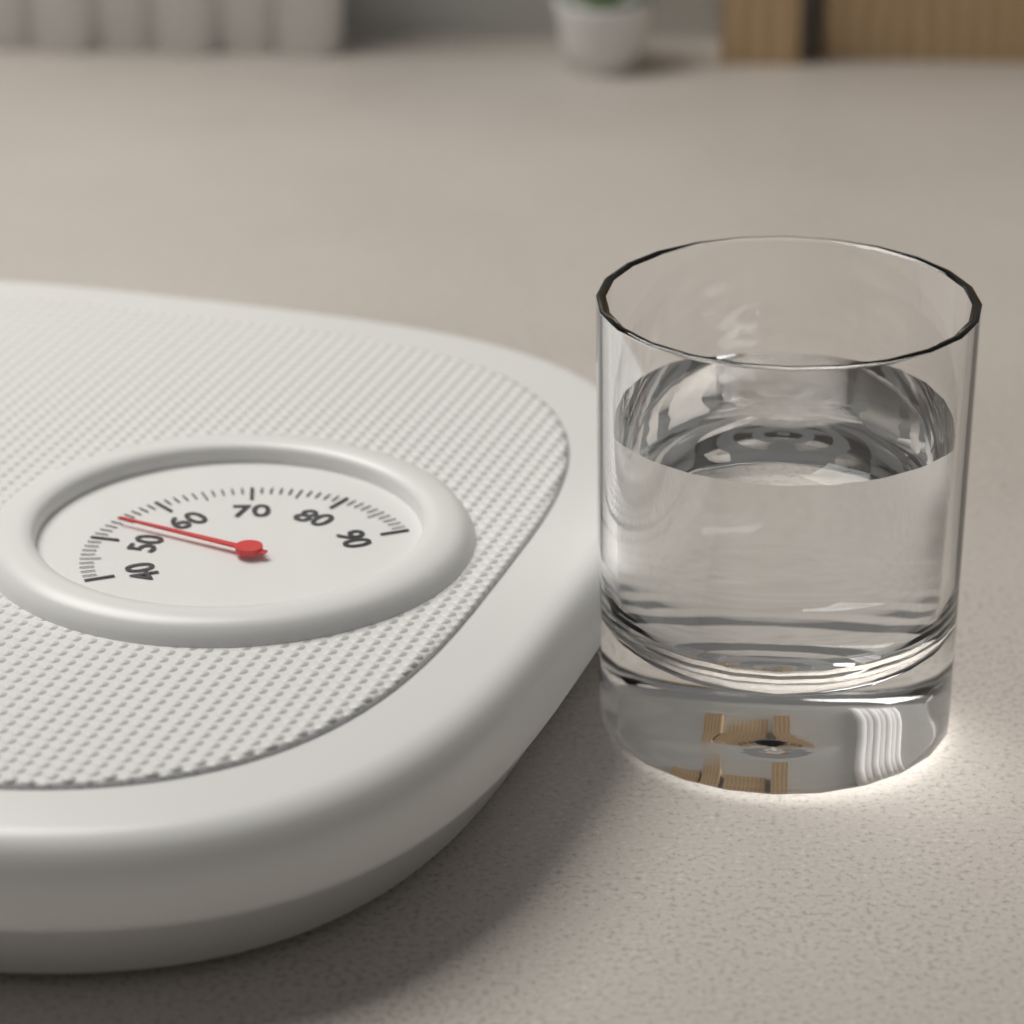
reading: 54 (no unit)
